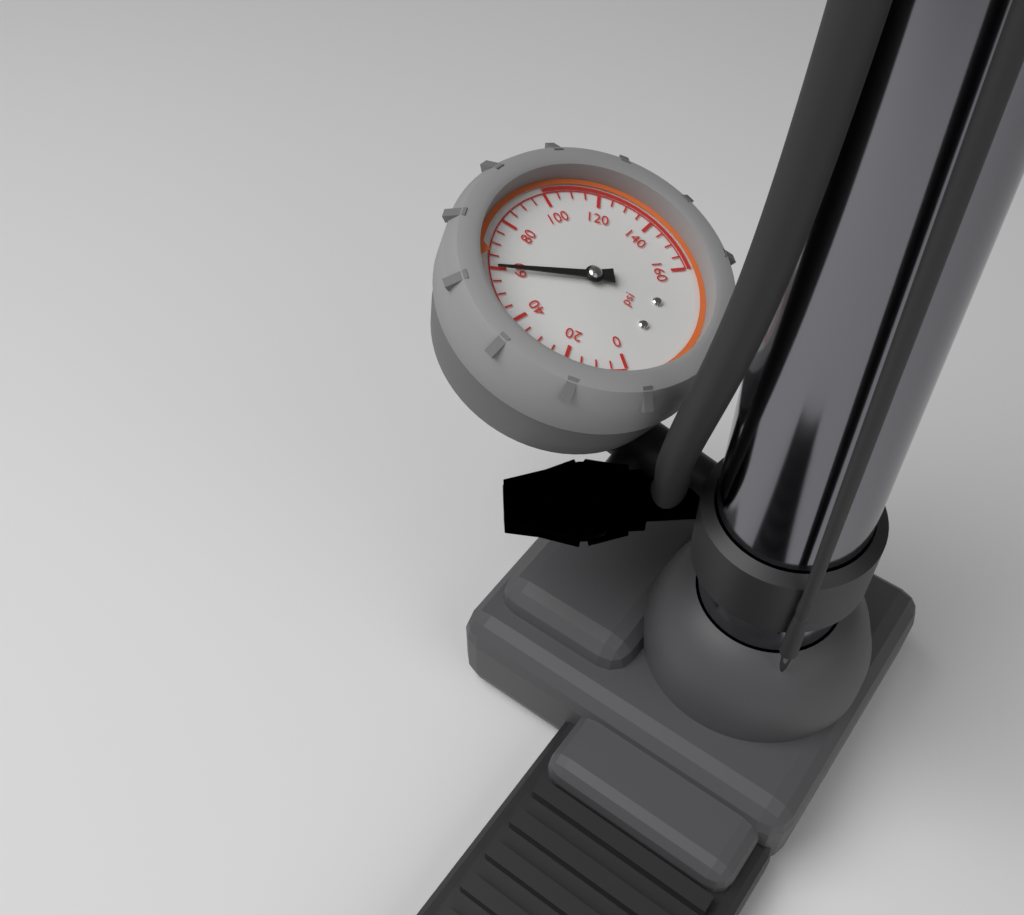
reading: 60 psi
